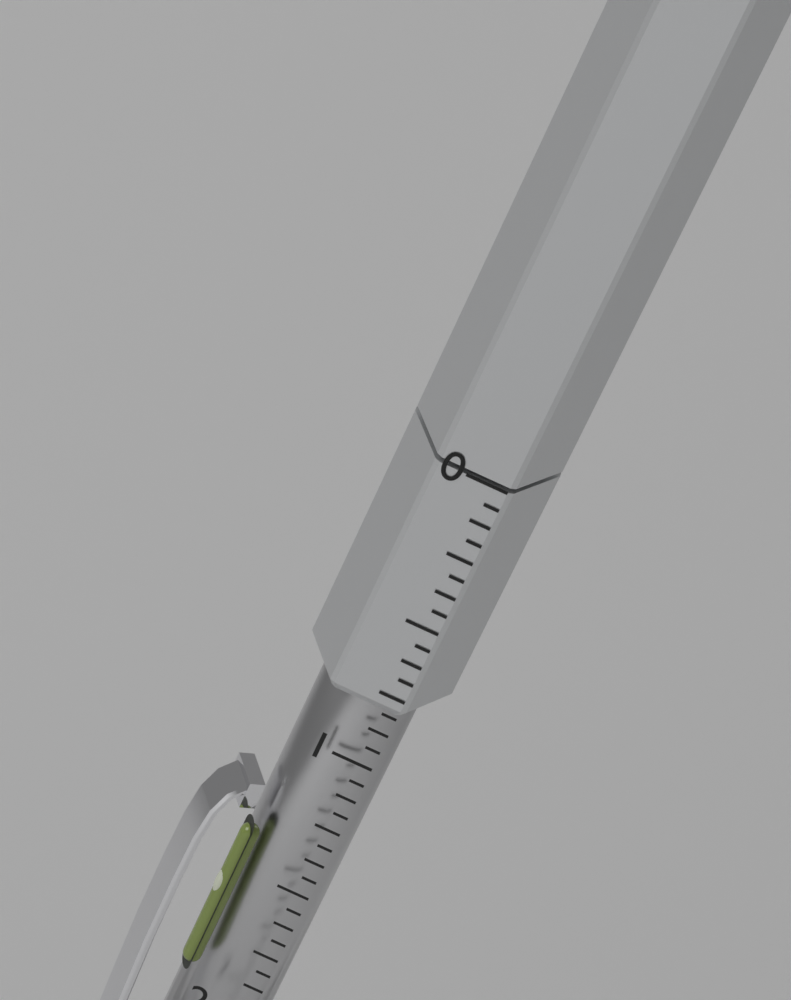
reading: 0.8125 (no unit)
